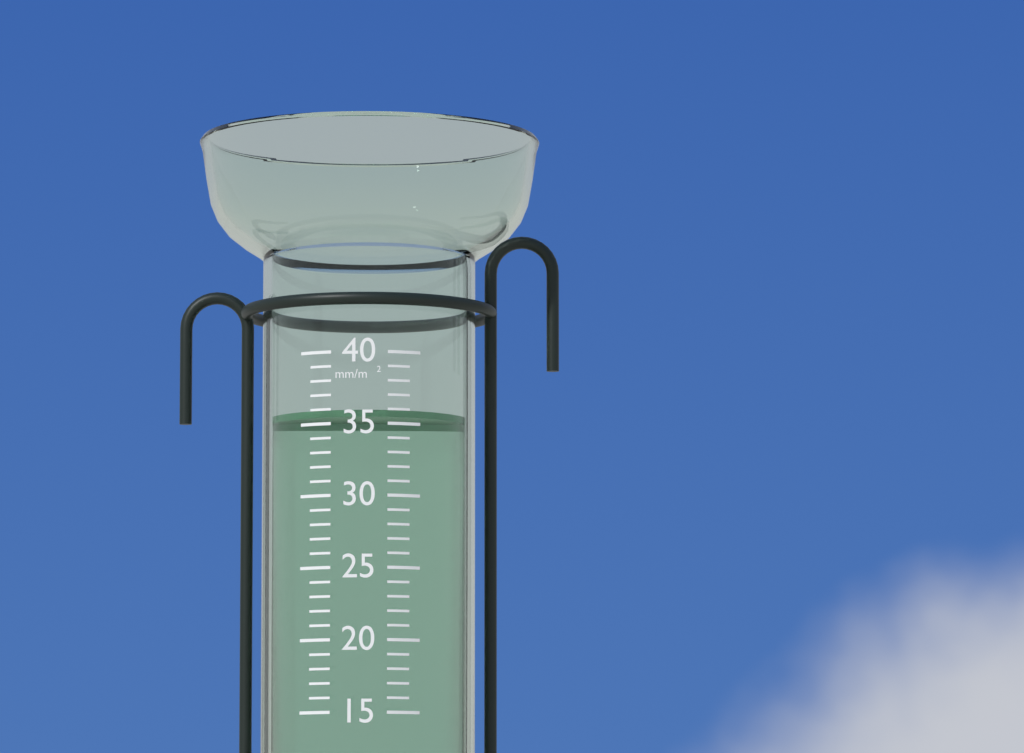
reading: 36 mm/m²
